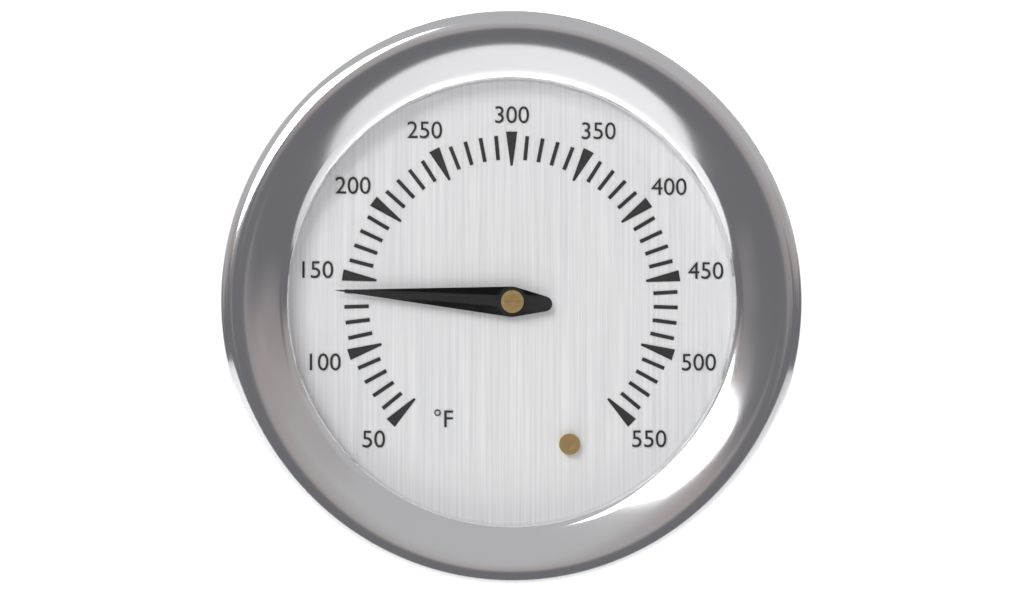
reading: 140 °F
